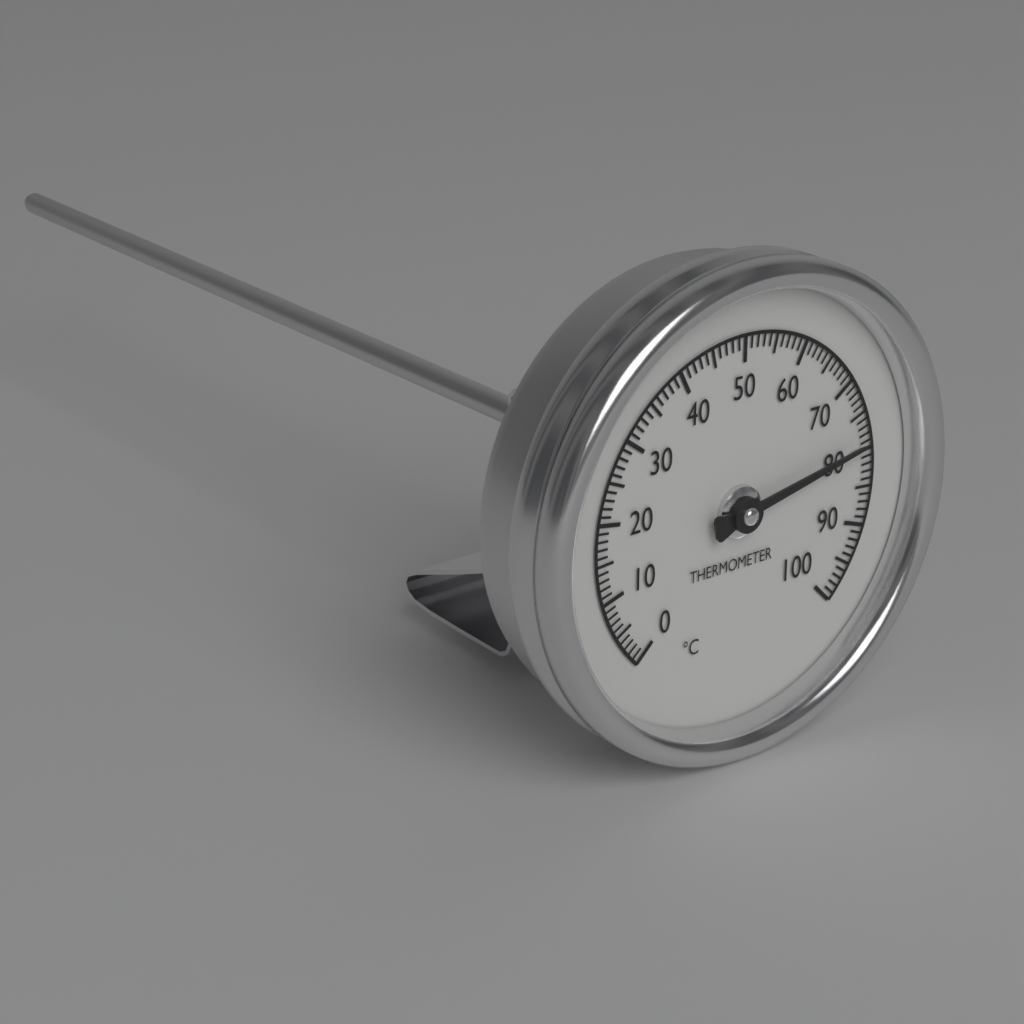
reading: 79 °C
